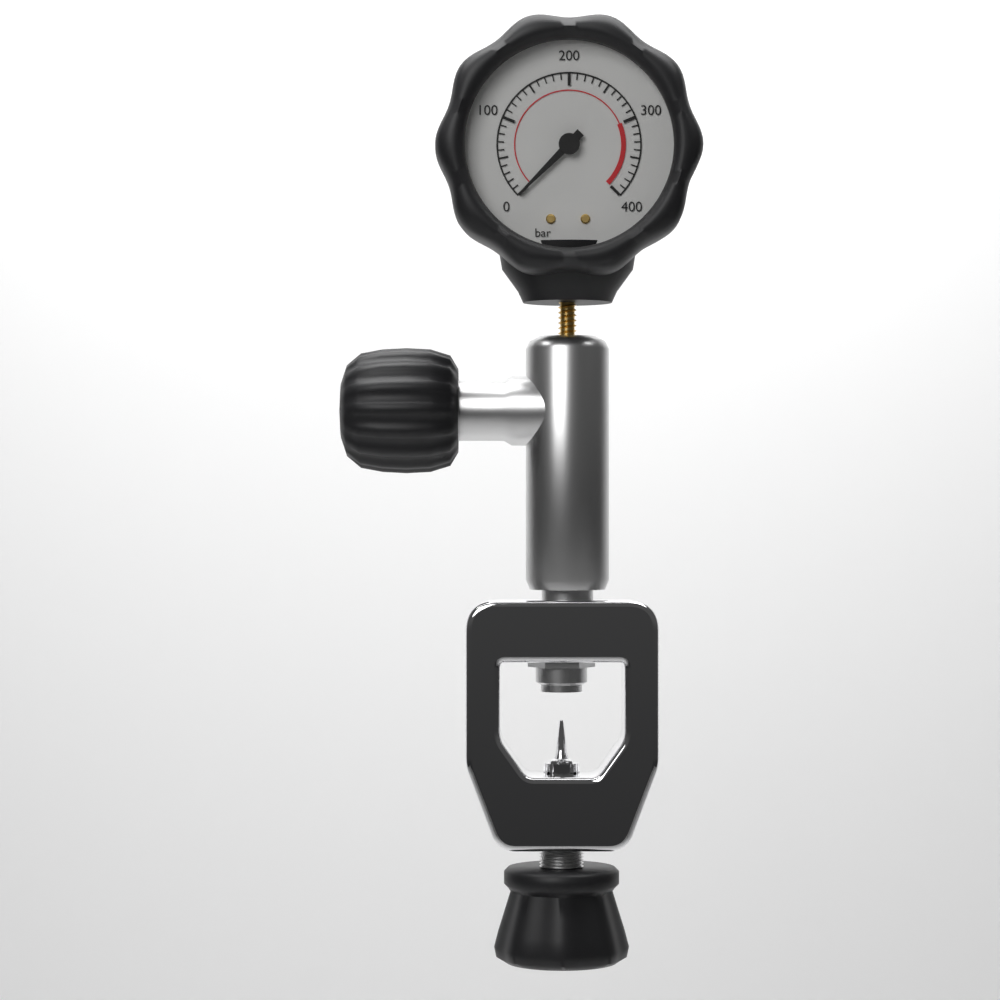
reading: 0 bar
